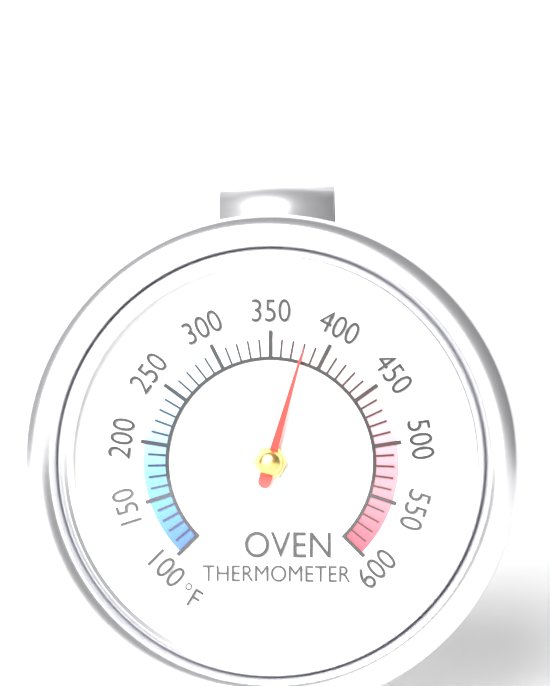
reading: 380 °F
